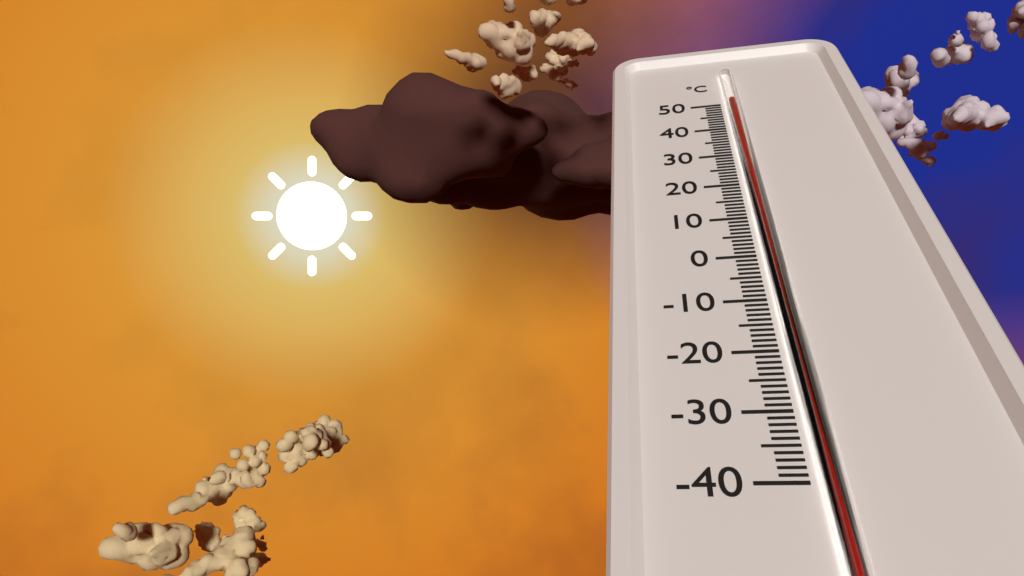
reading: 50 °C
